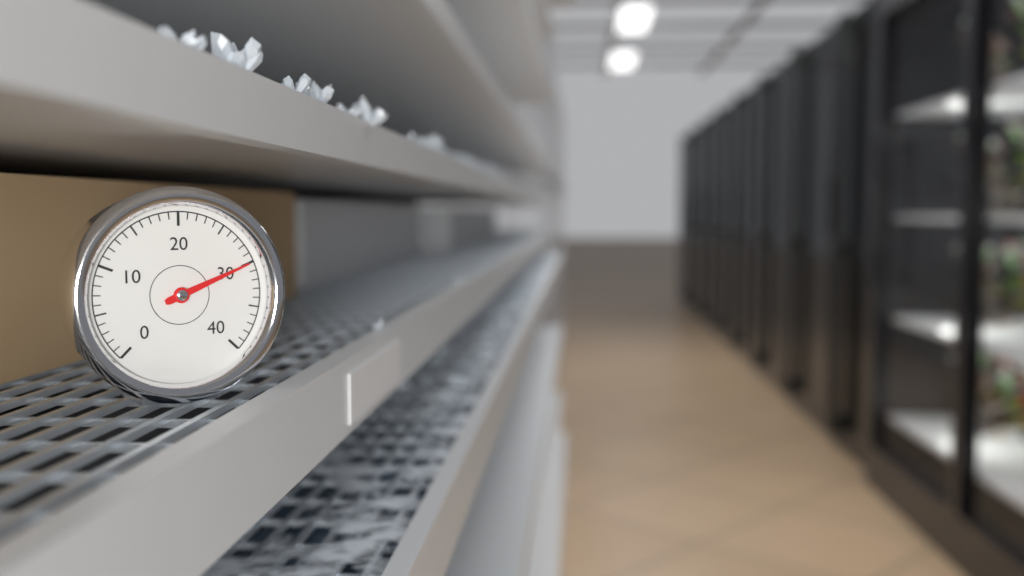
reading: 30 (no unit)
